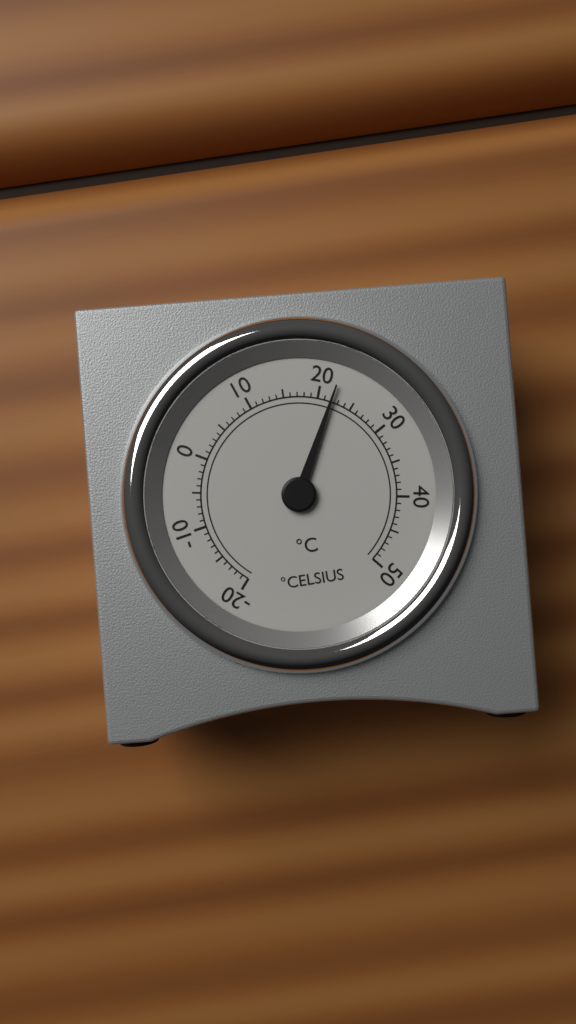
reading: 22 °C
